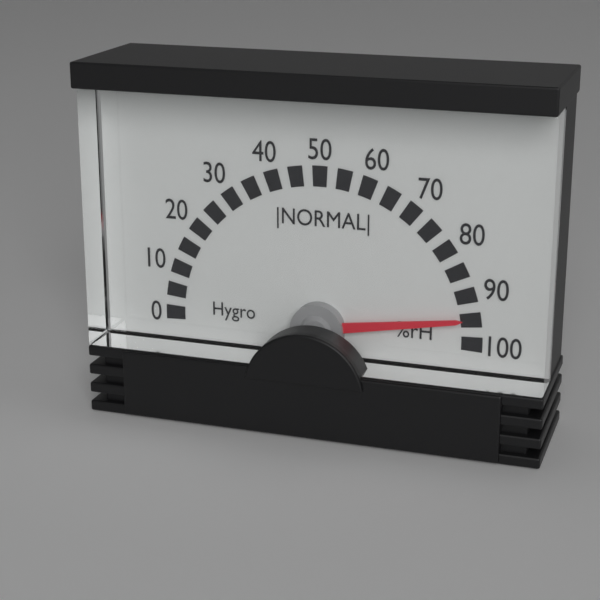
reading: 95 %rH
